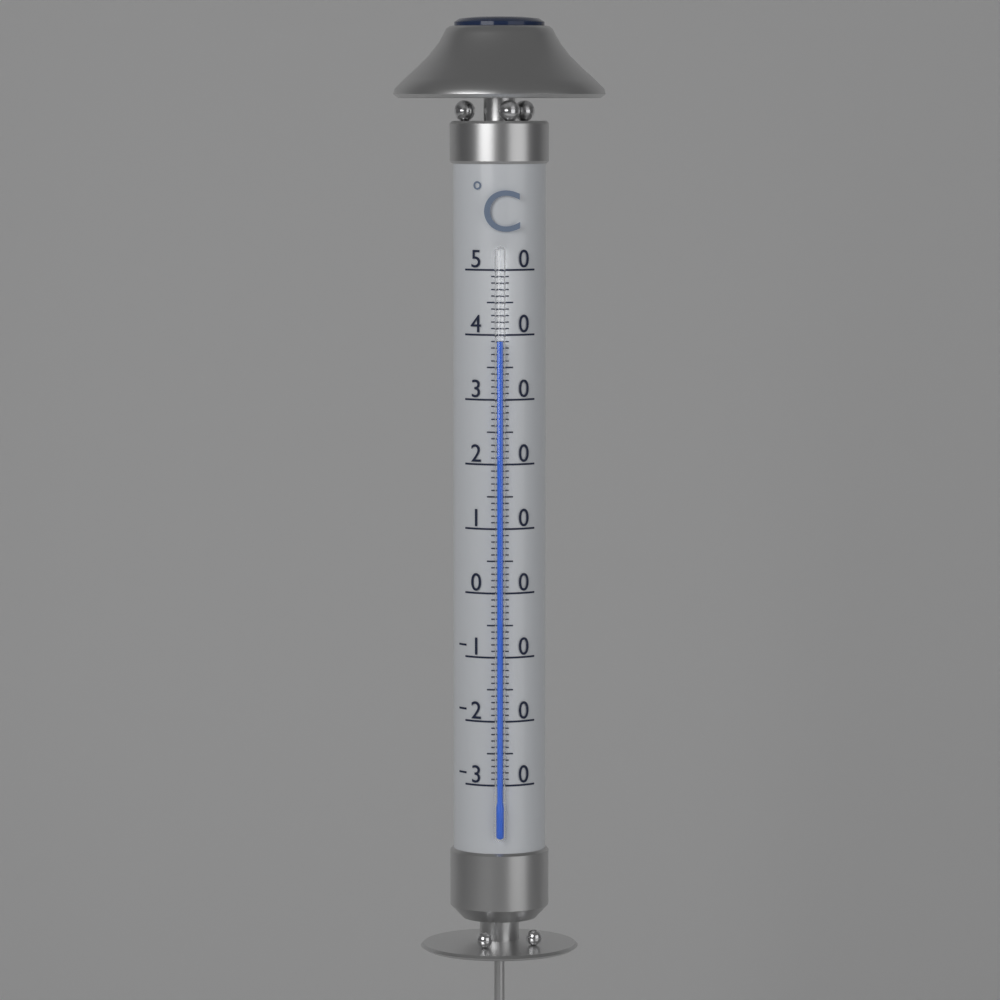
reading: 39 °C
